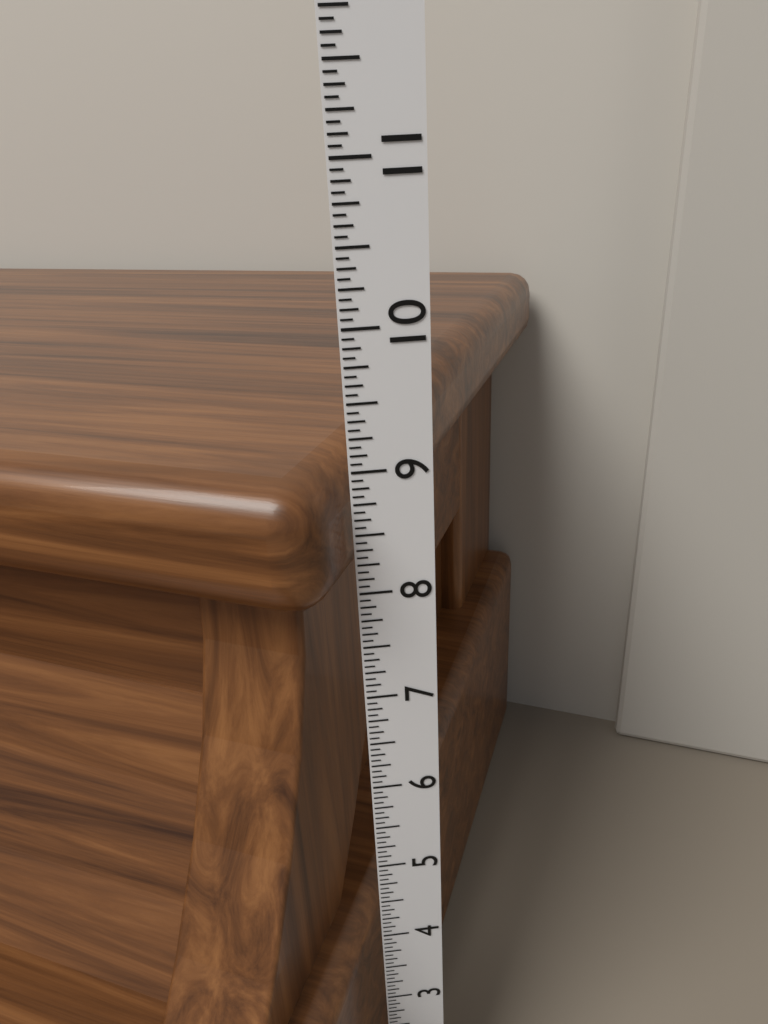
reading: 9.0625 in
